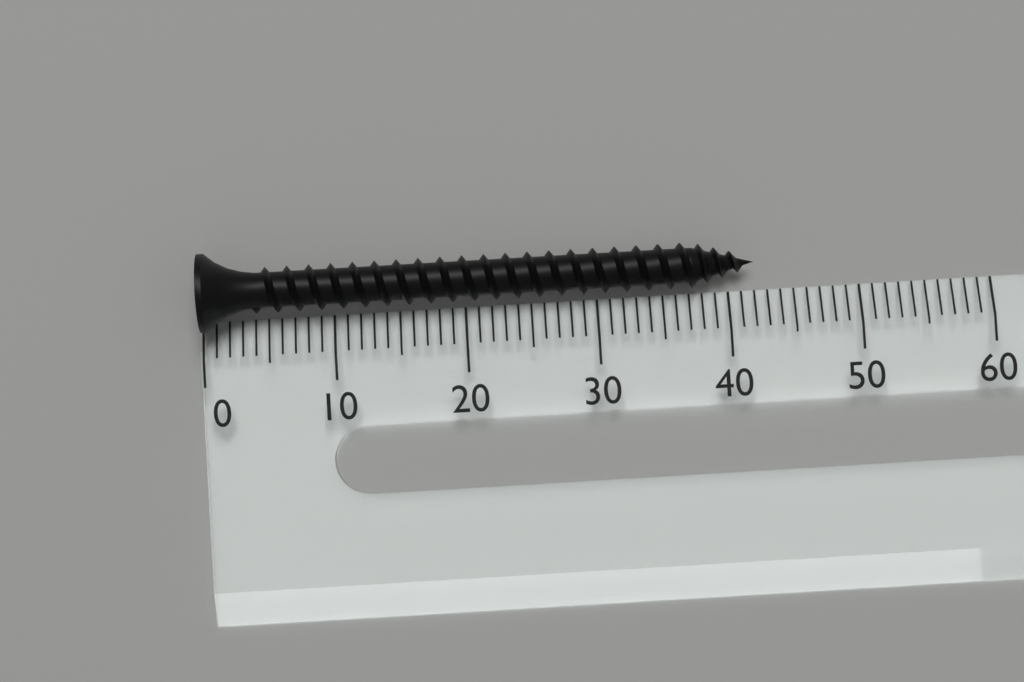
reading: 42 (no unit)
